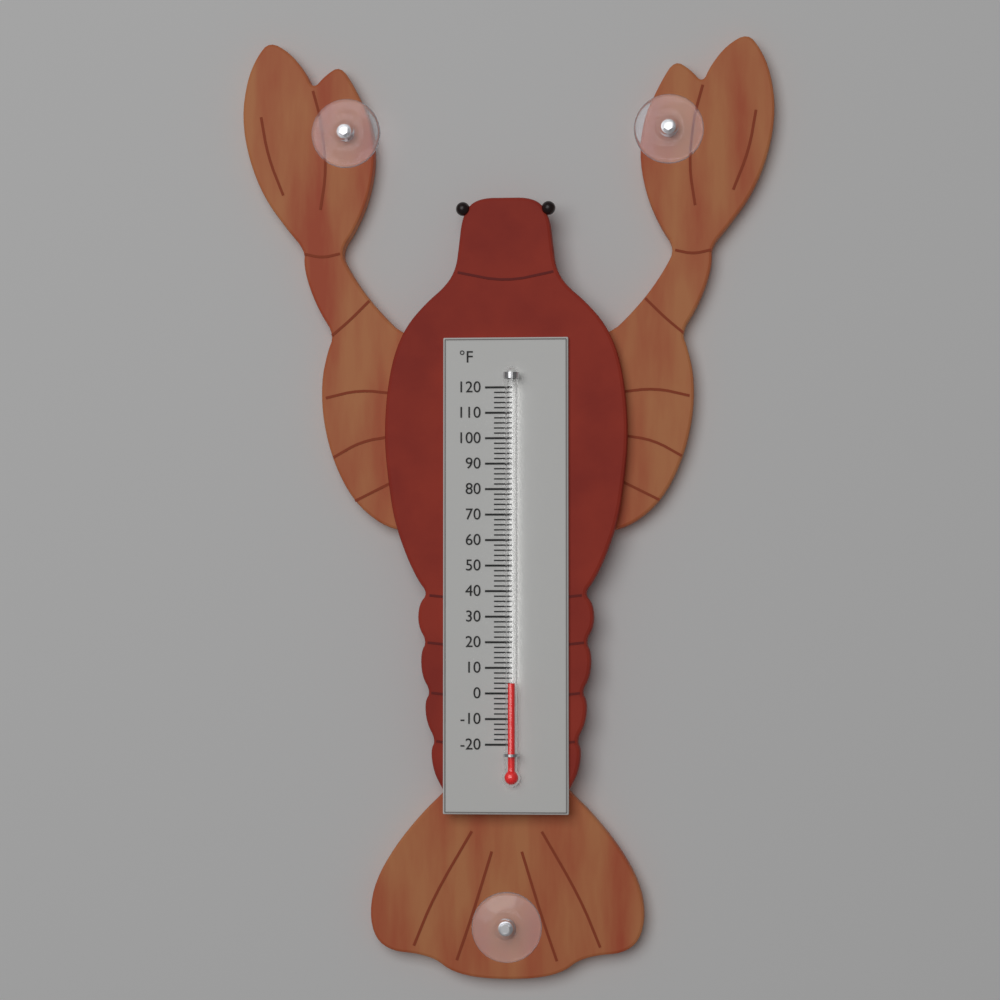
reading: 4 °F
